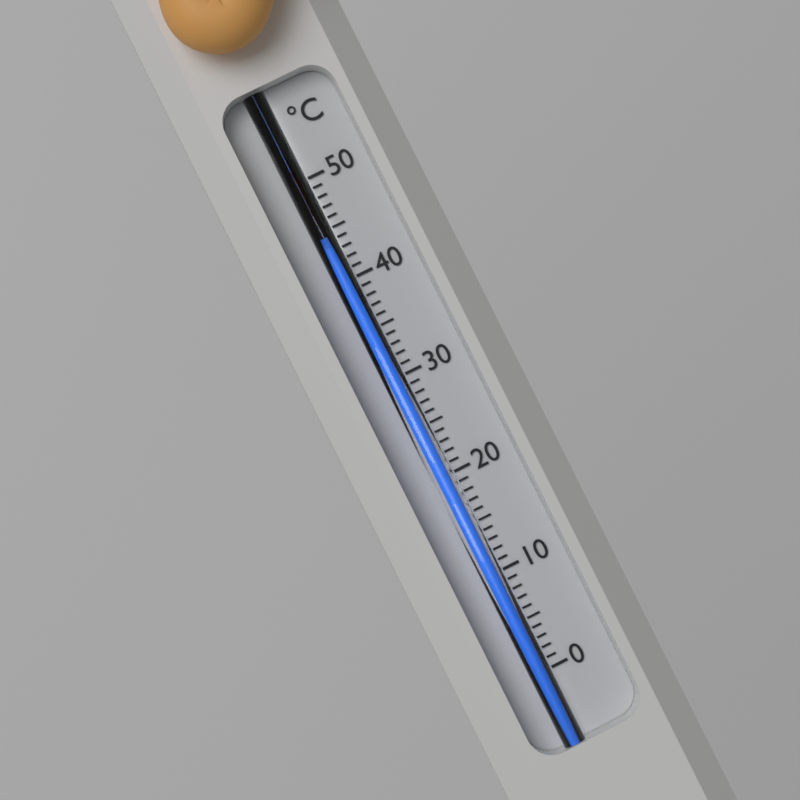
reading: 43 °C
